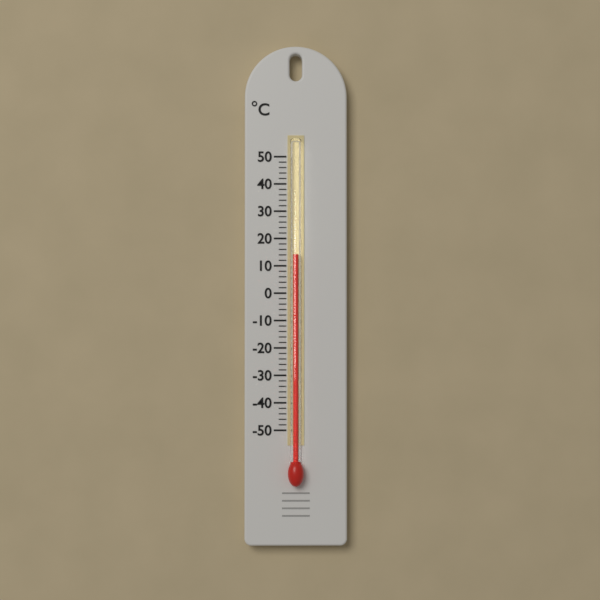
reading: 14 °C
